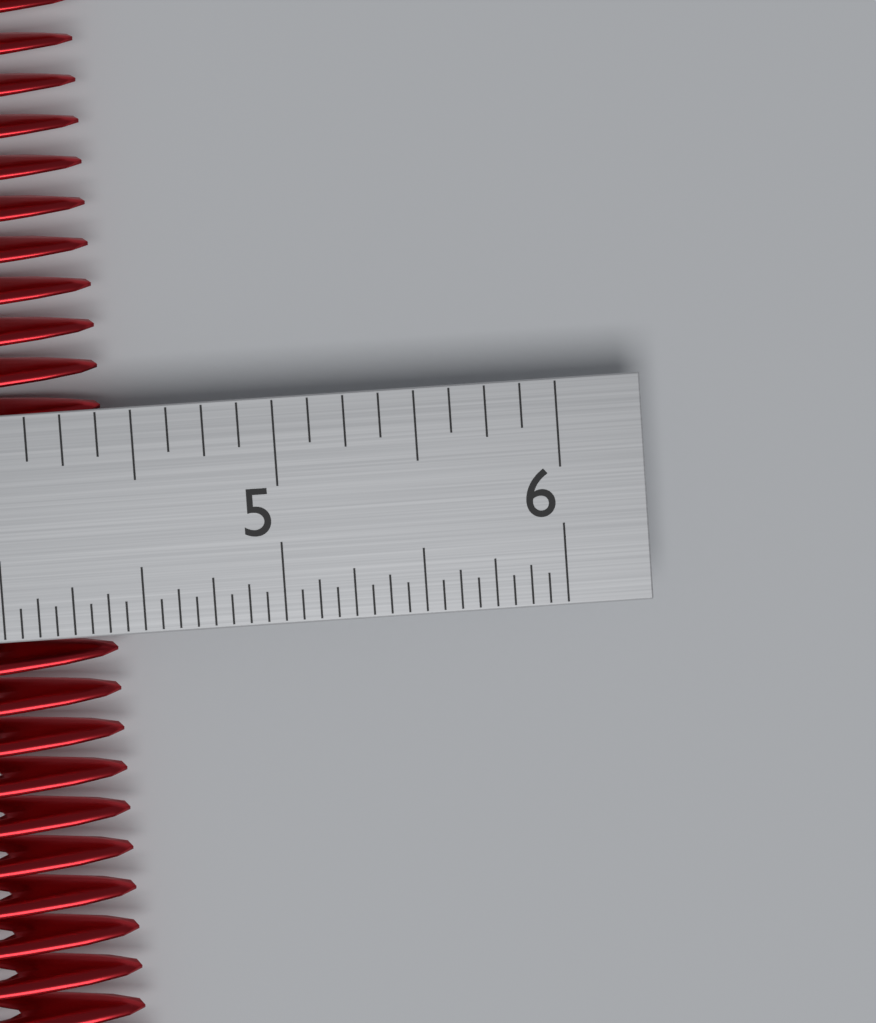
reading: 4.3750 in
